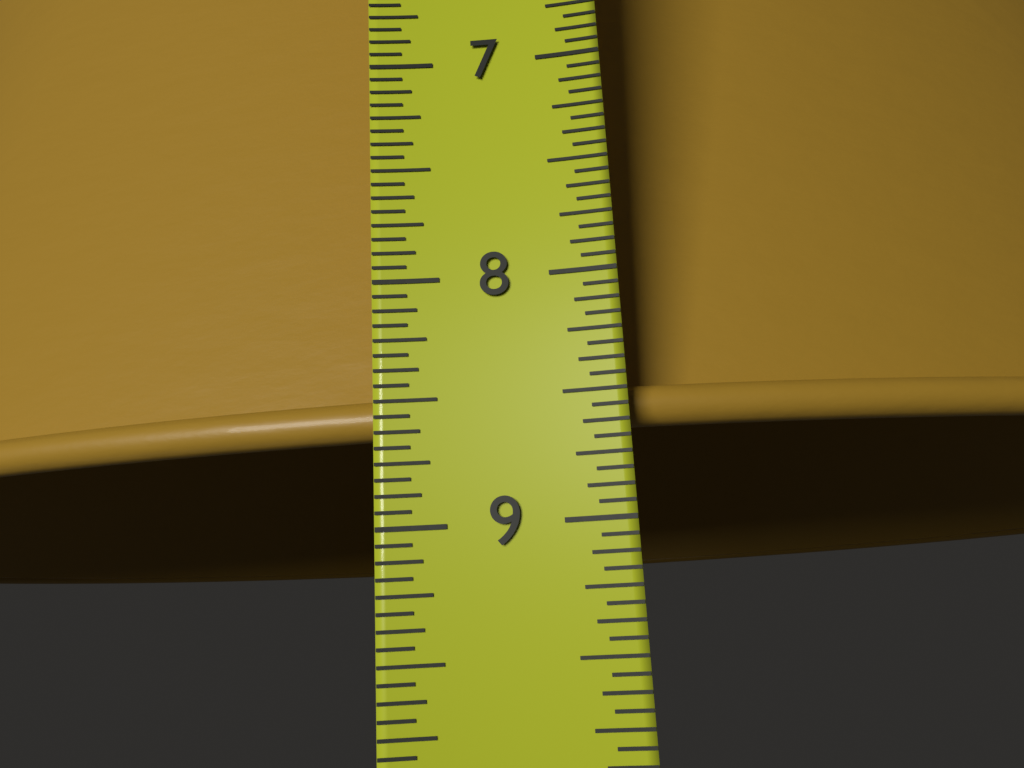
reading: 8.6250 in
